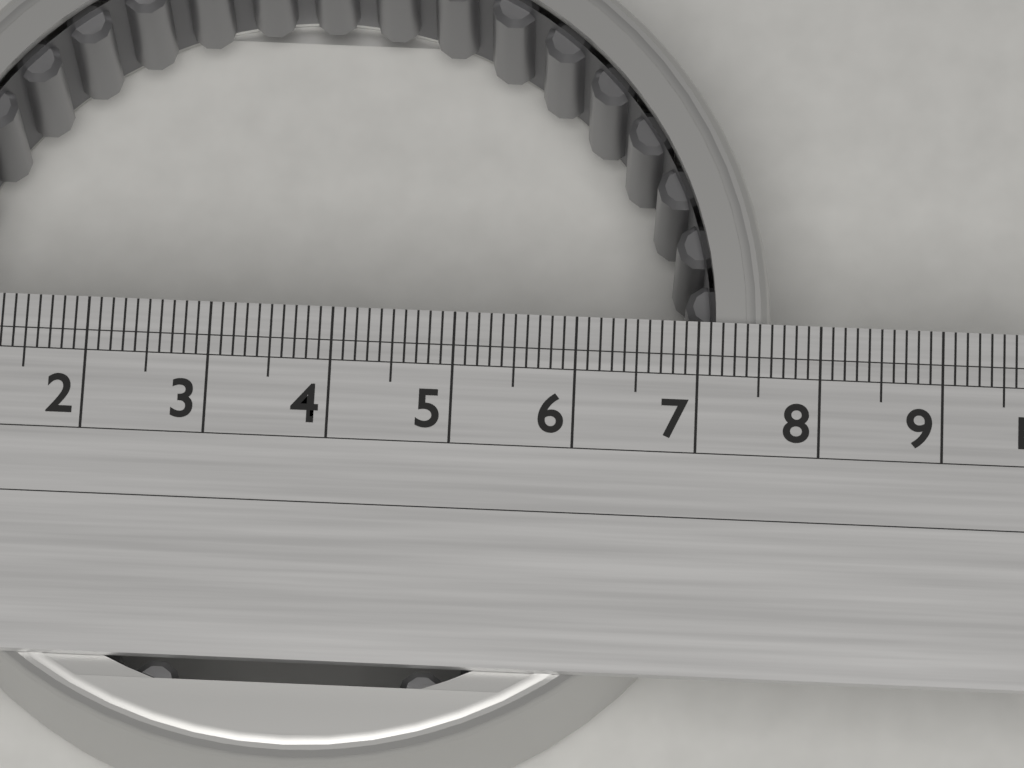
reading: 7.6 (no unit)
